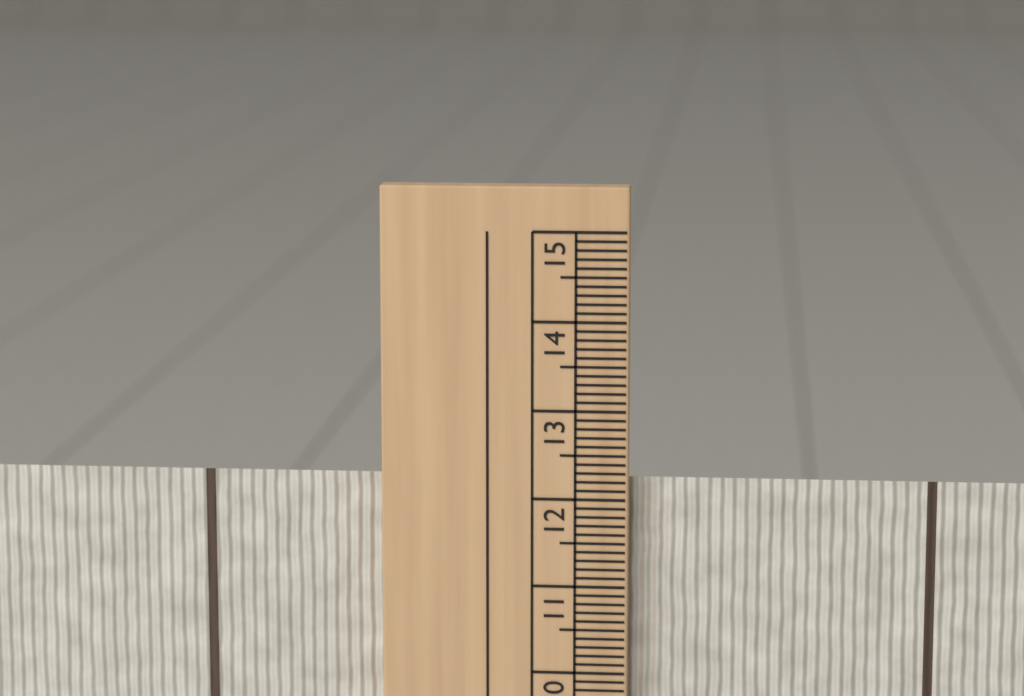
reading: 12.2 cm
